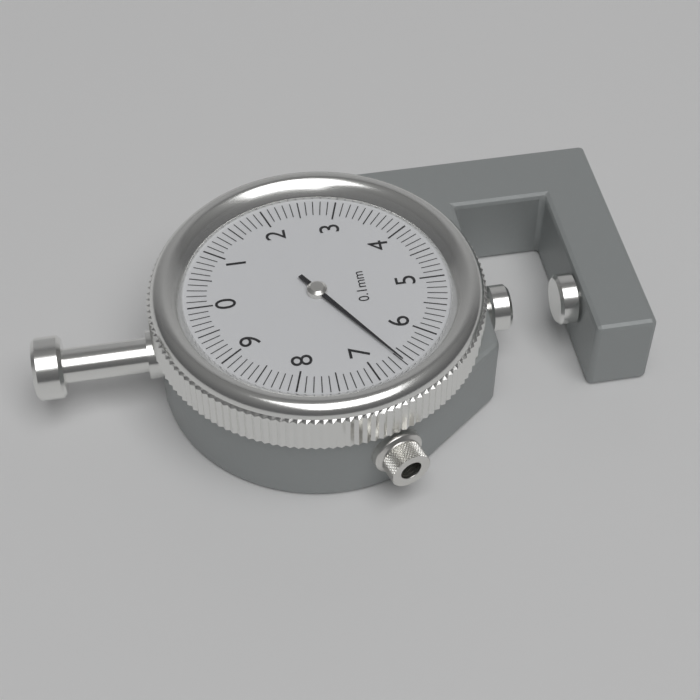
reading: 6.6 mm
